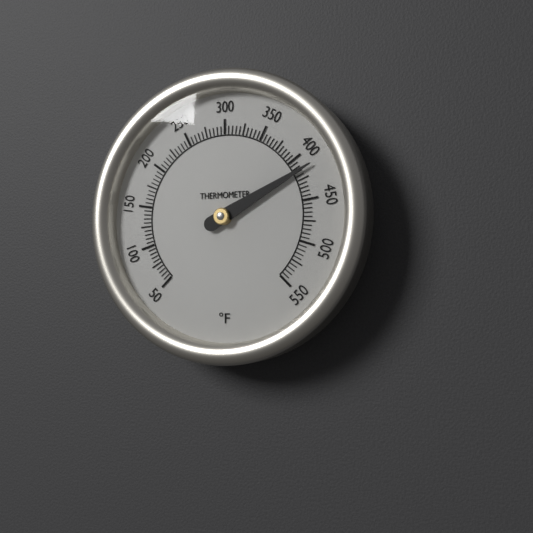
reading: 415 °F
